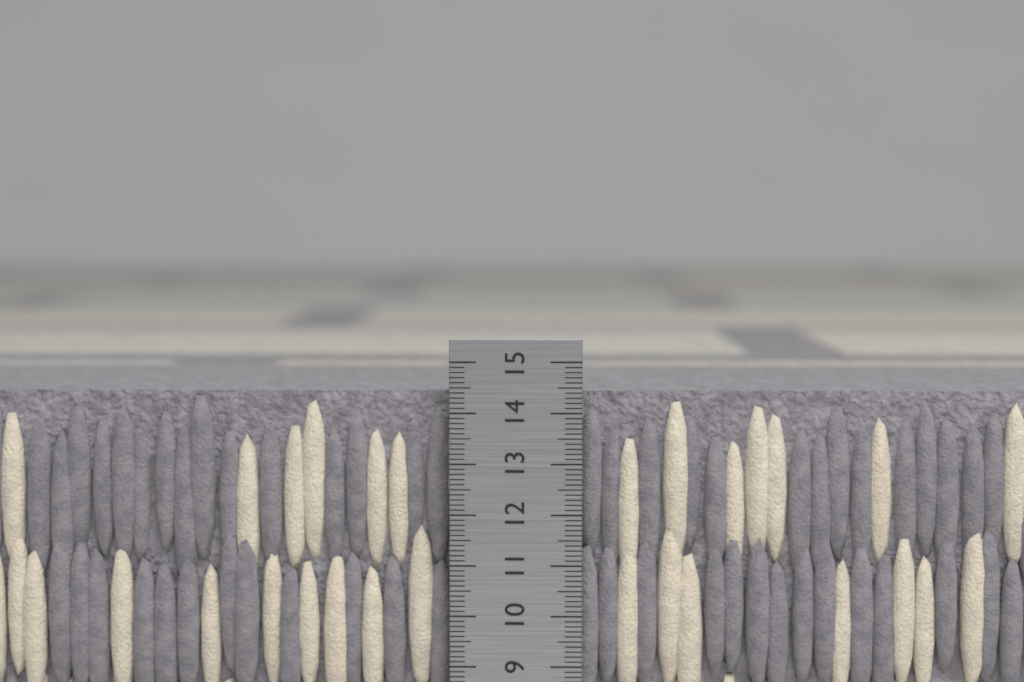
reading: 14.4 cm
